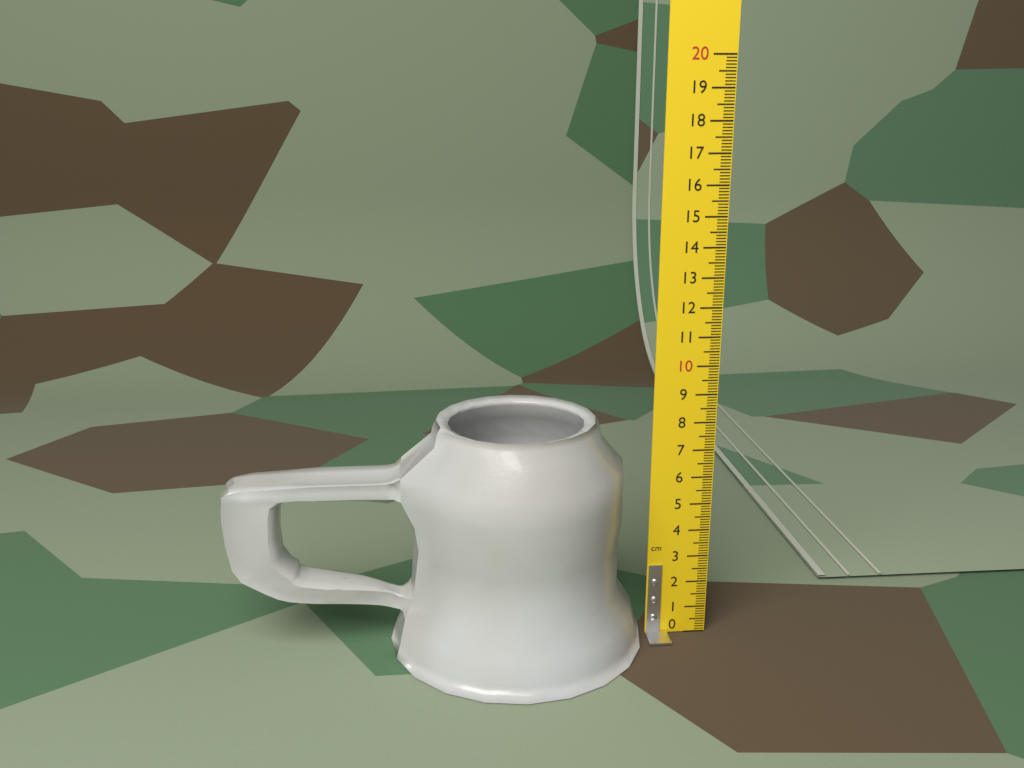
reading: 8.2 cm
